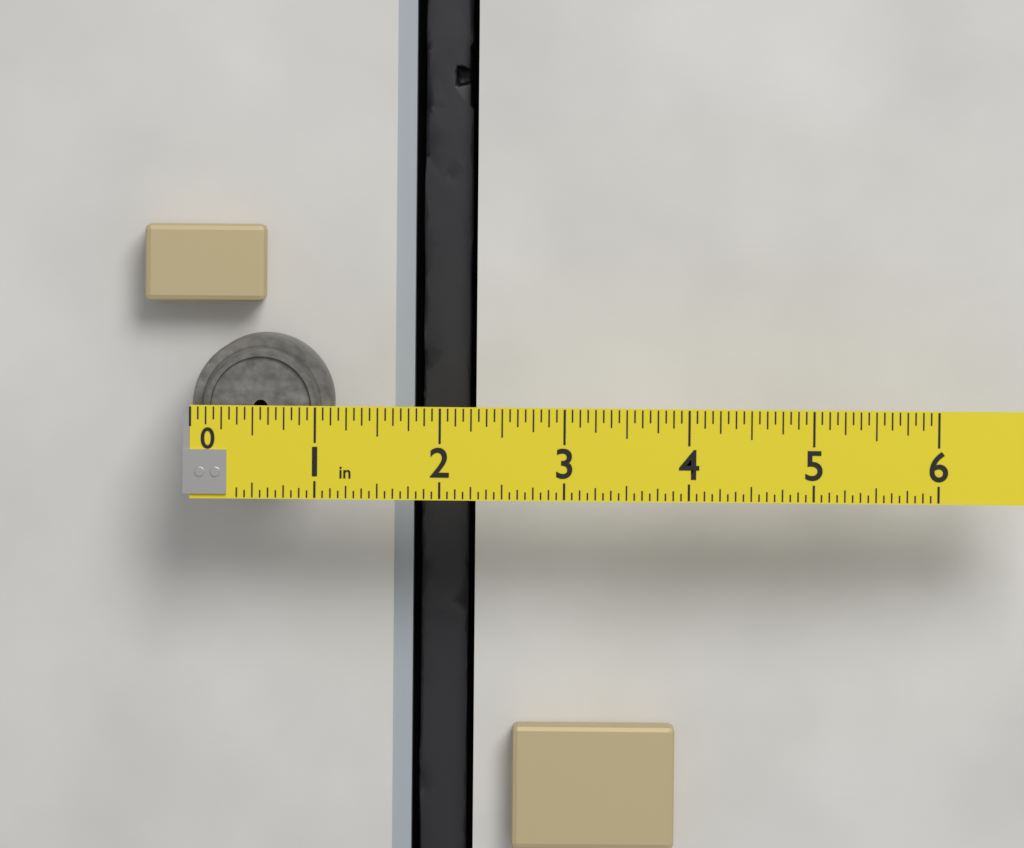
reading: 1.1250 in
